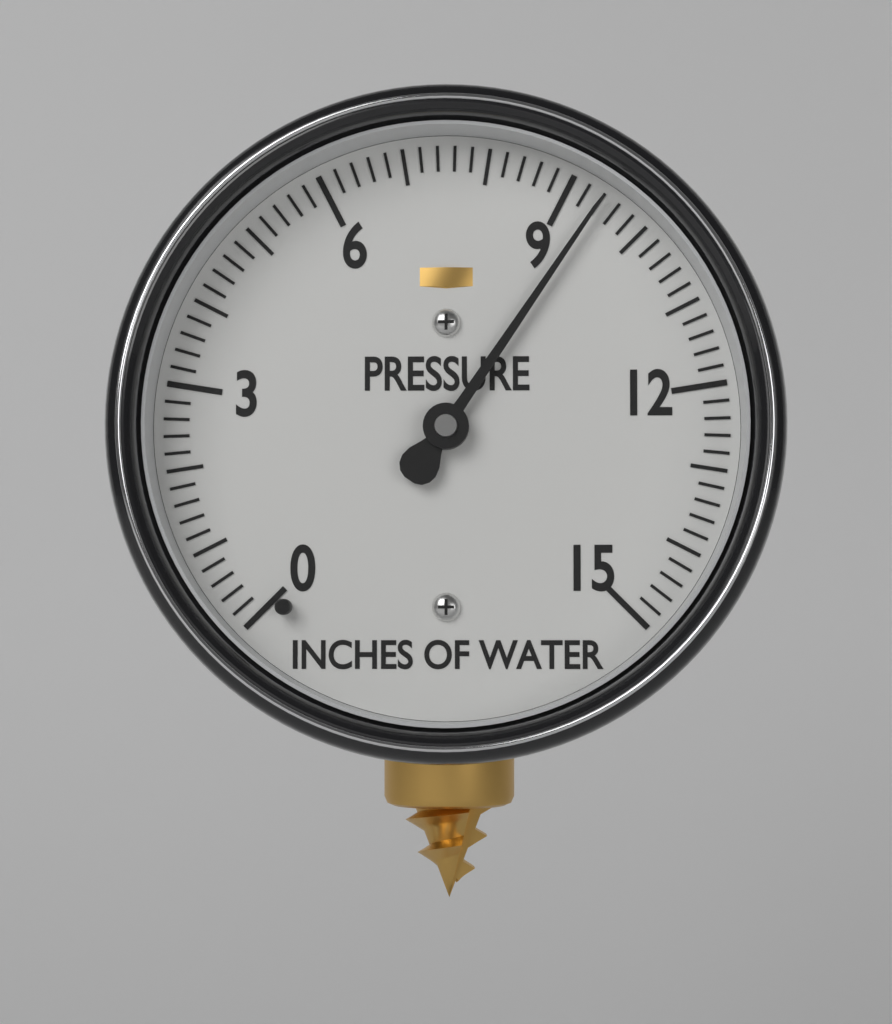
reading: 9.4 inches of water
